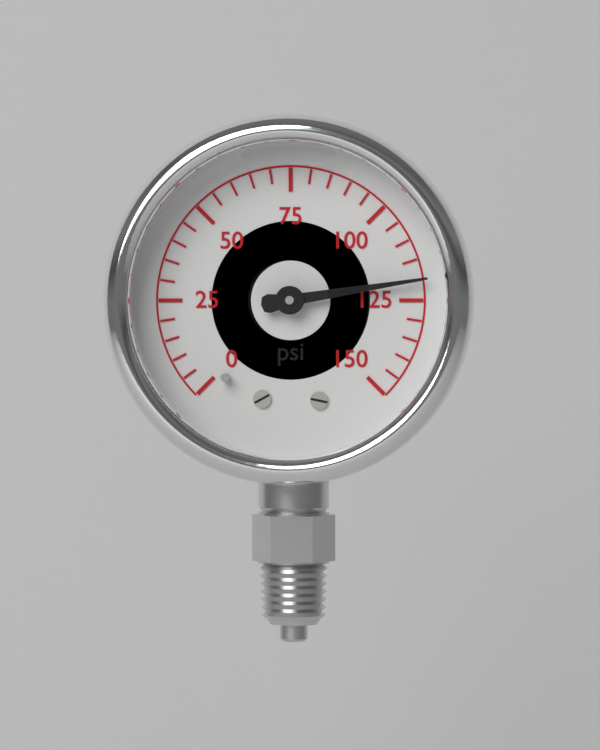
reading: 120 psi
